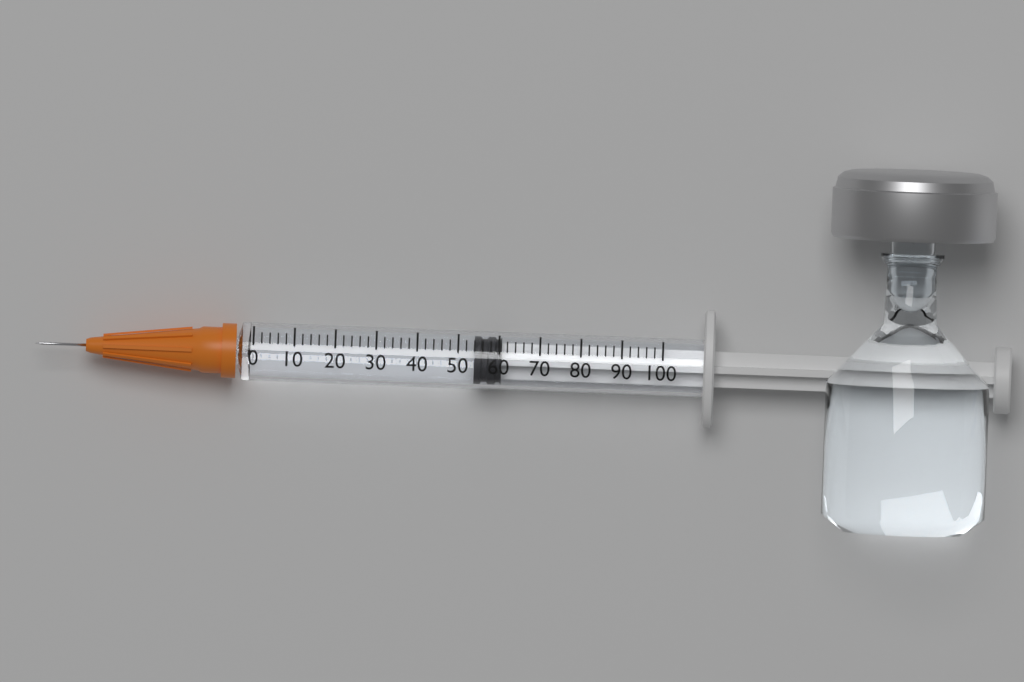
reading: 54 (no unit)
